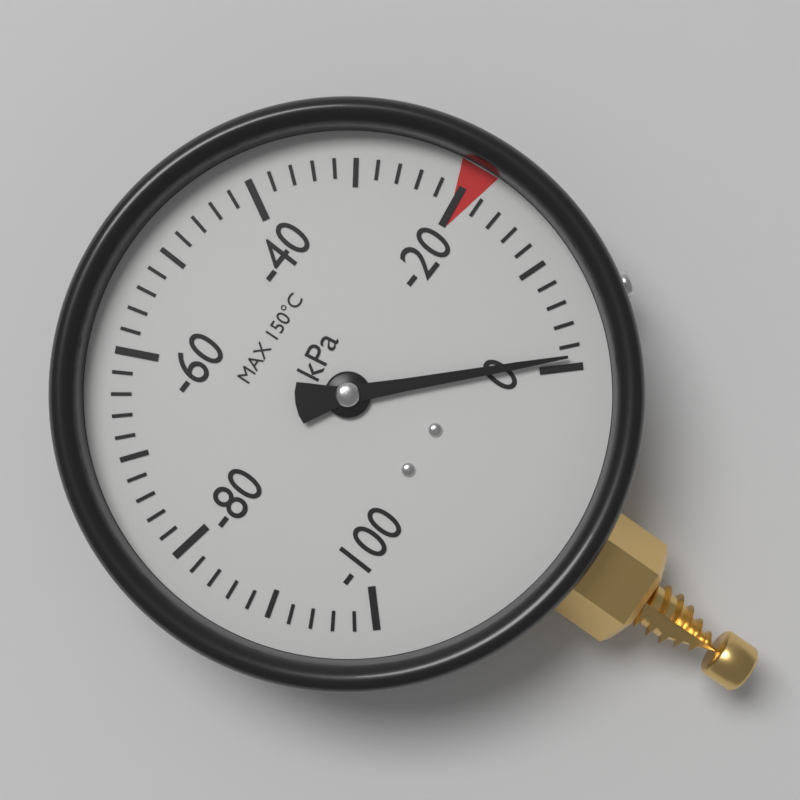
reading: -1 kPa
